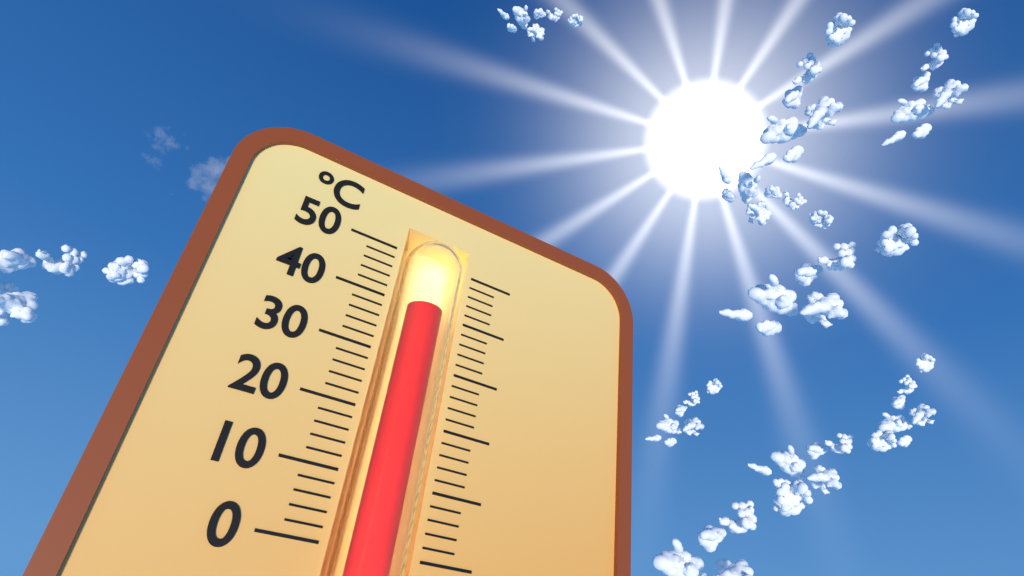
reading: 40 °C
